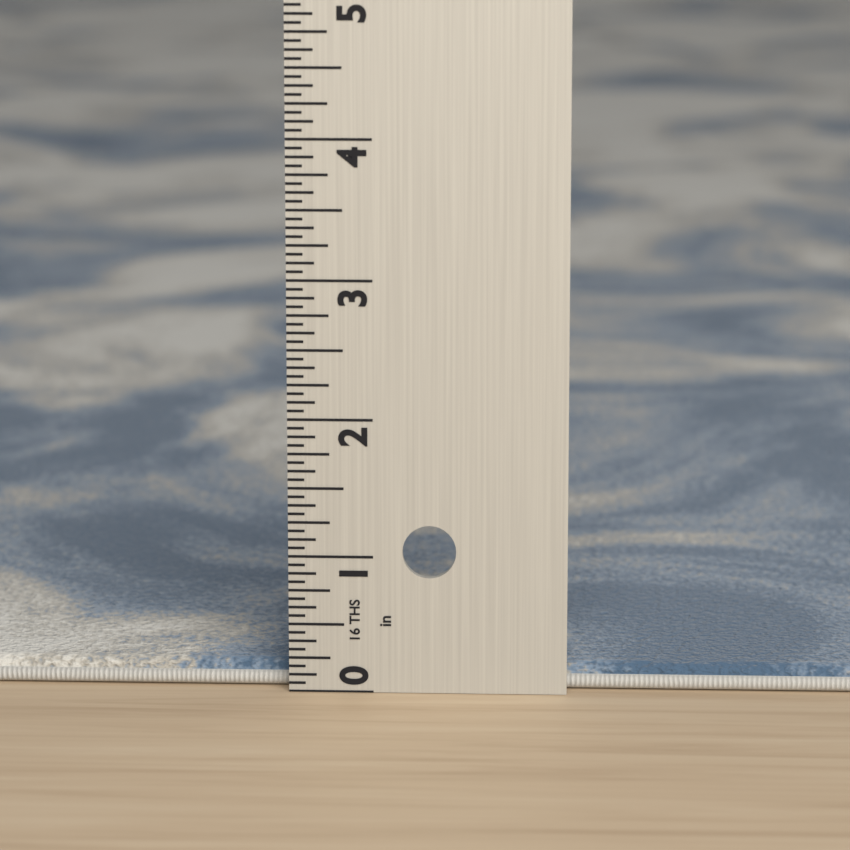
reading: 0.1875 in
